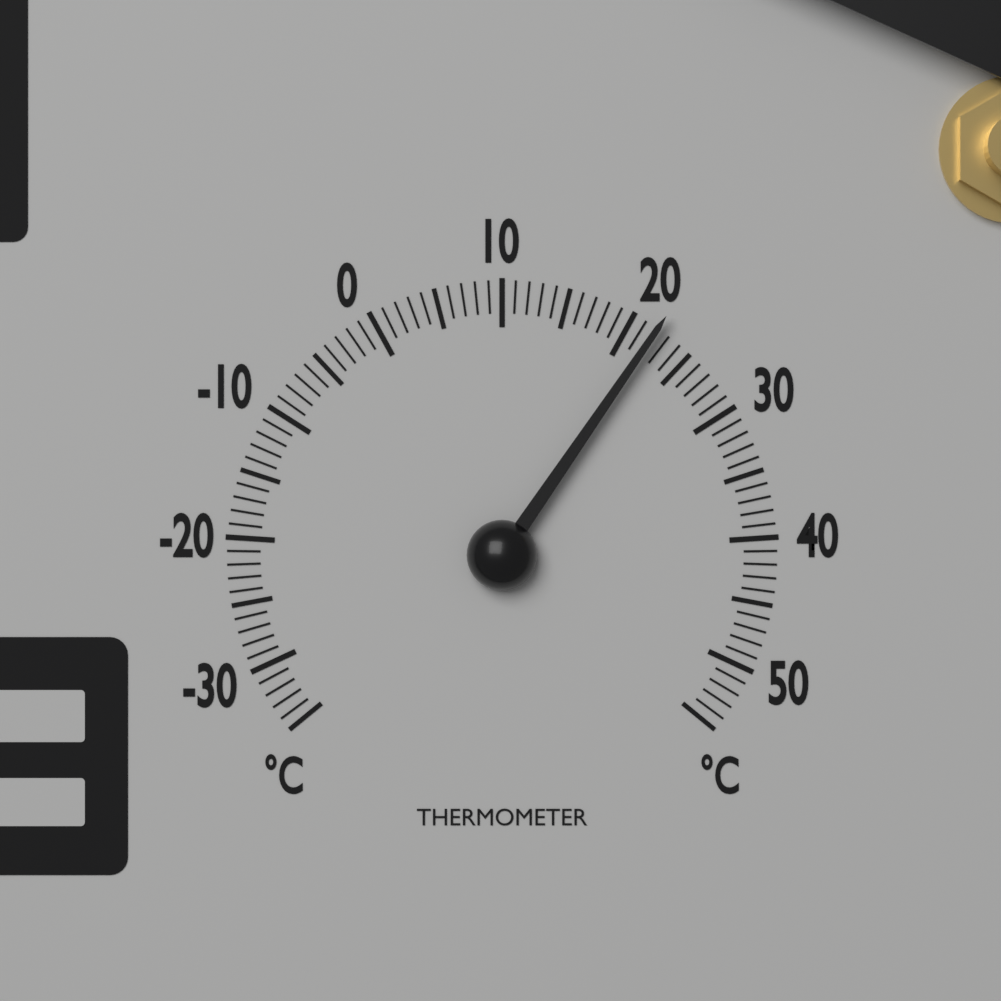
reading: 22 °C
